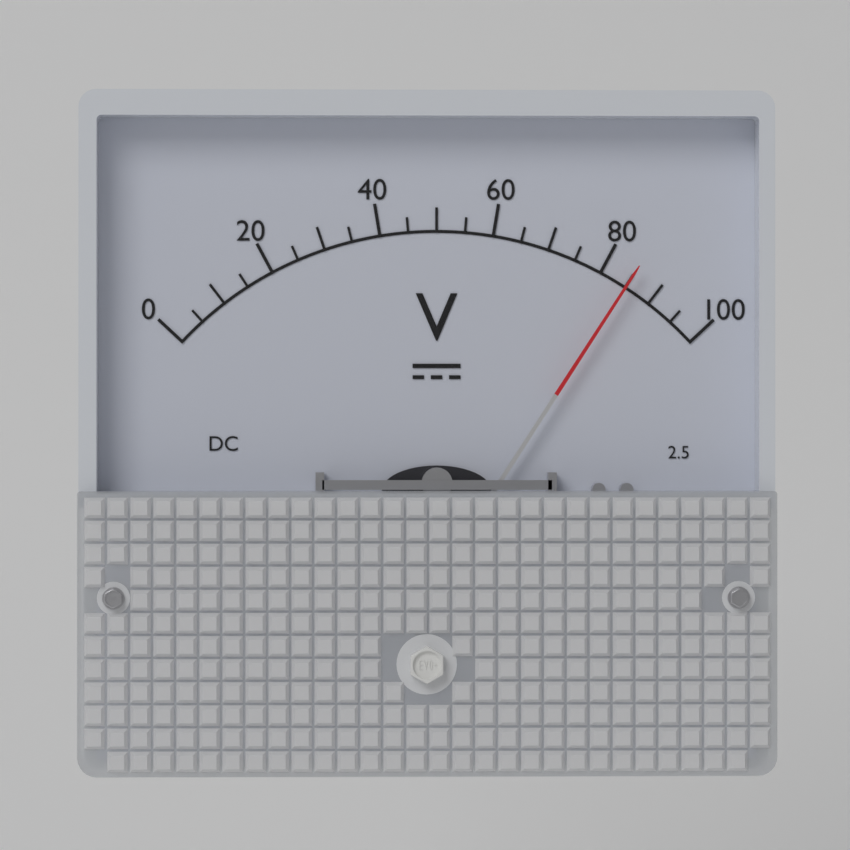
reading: 85 V
